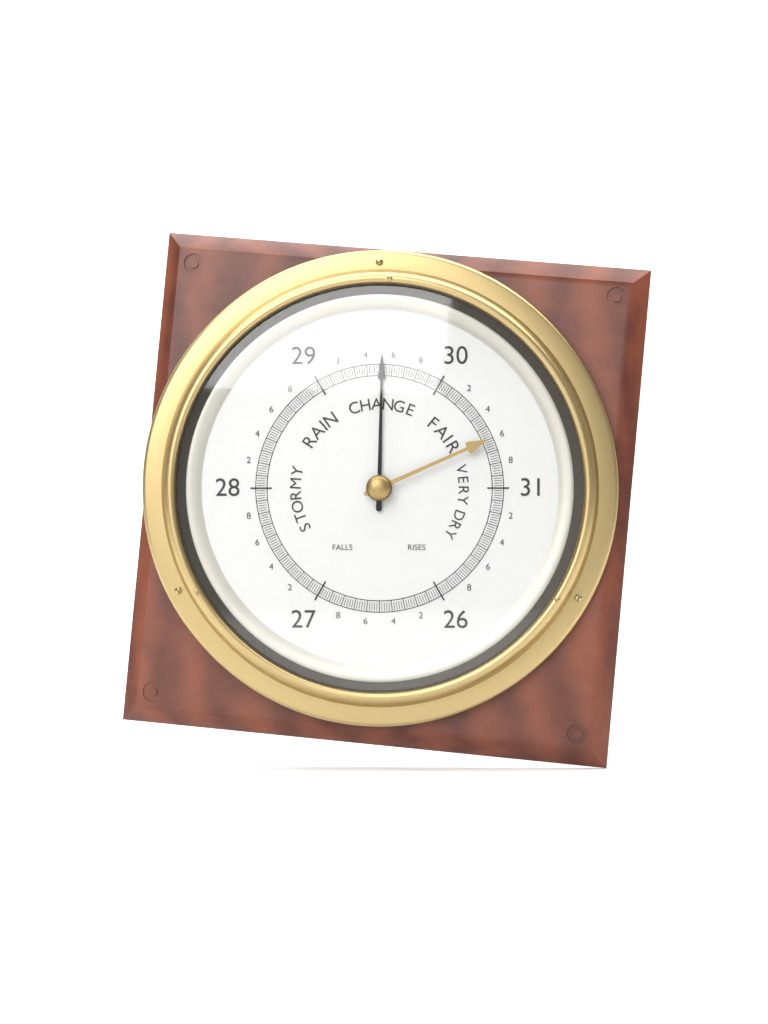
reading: 29.52 (no unit)
